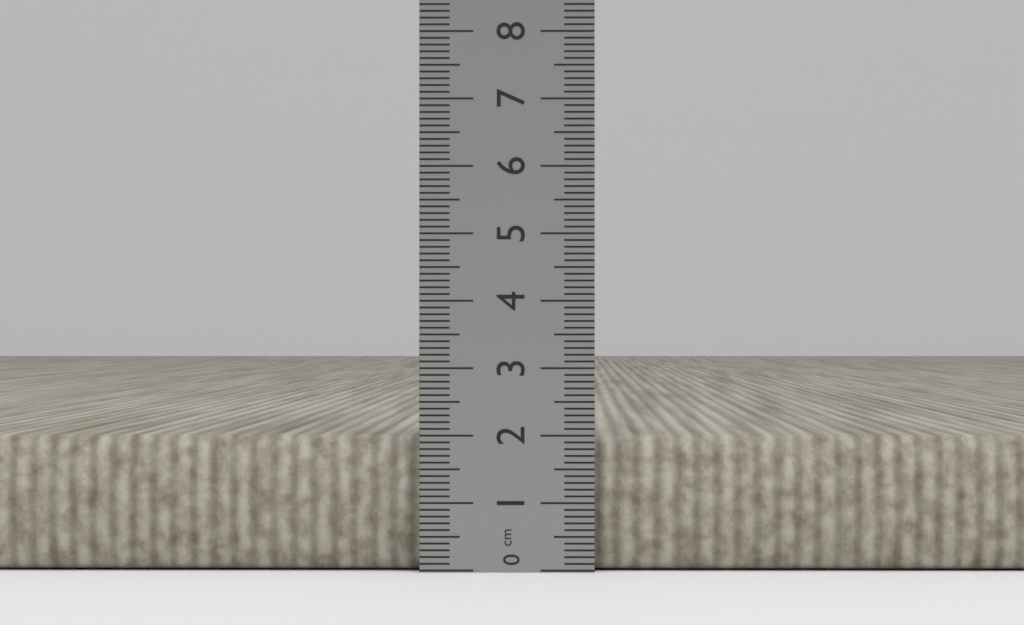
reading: 2.0 cm
